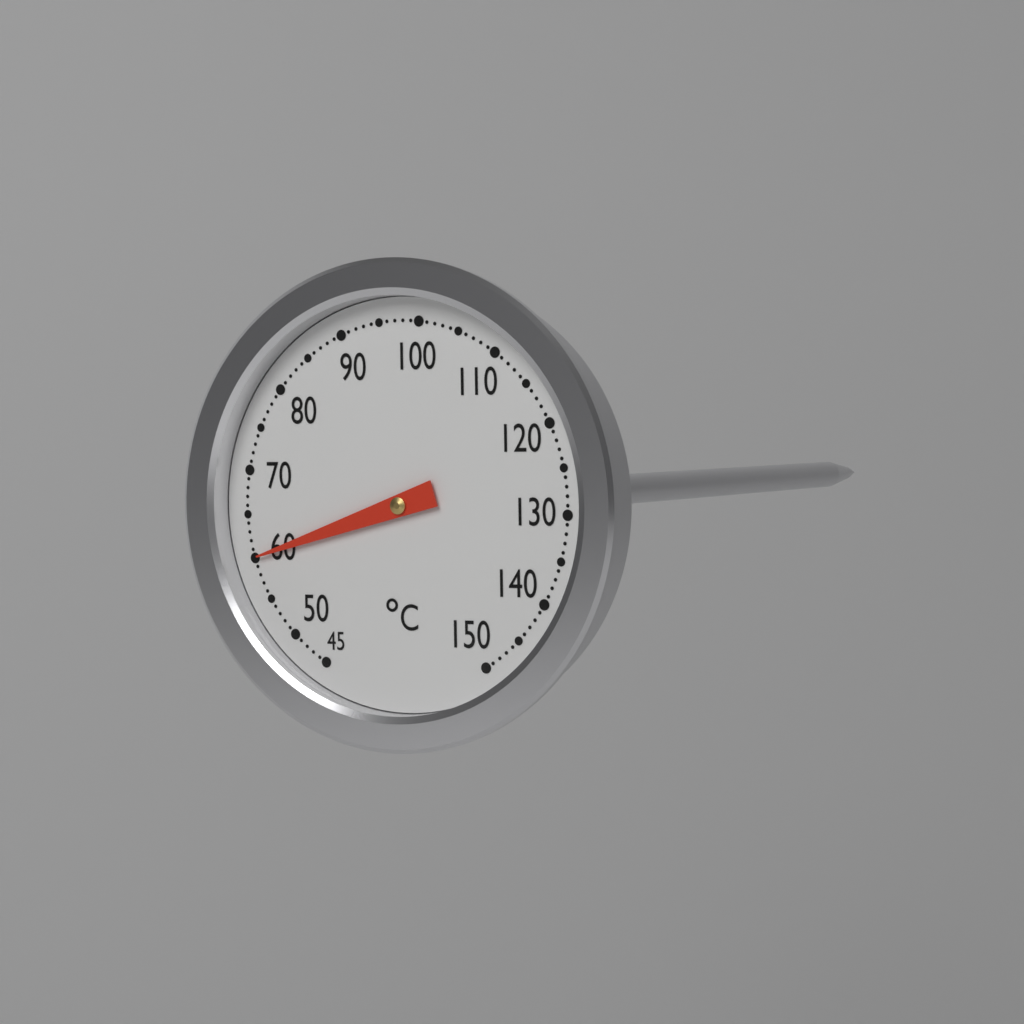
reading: 60 °C
